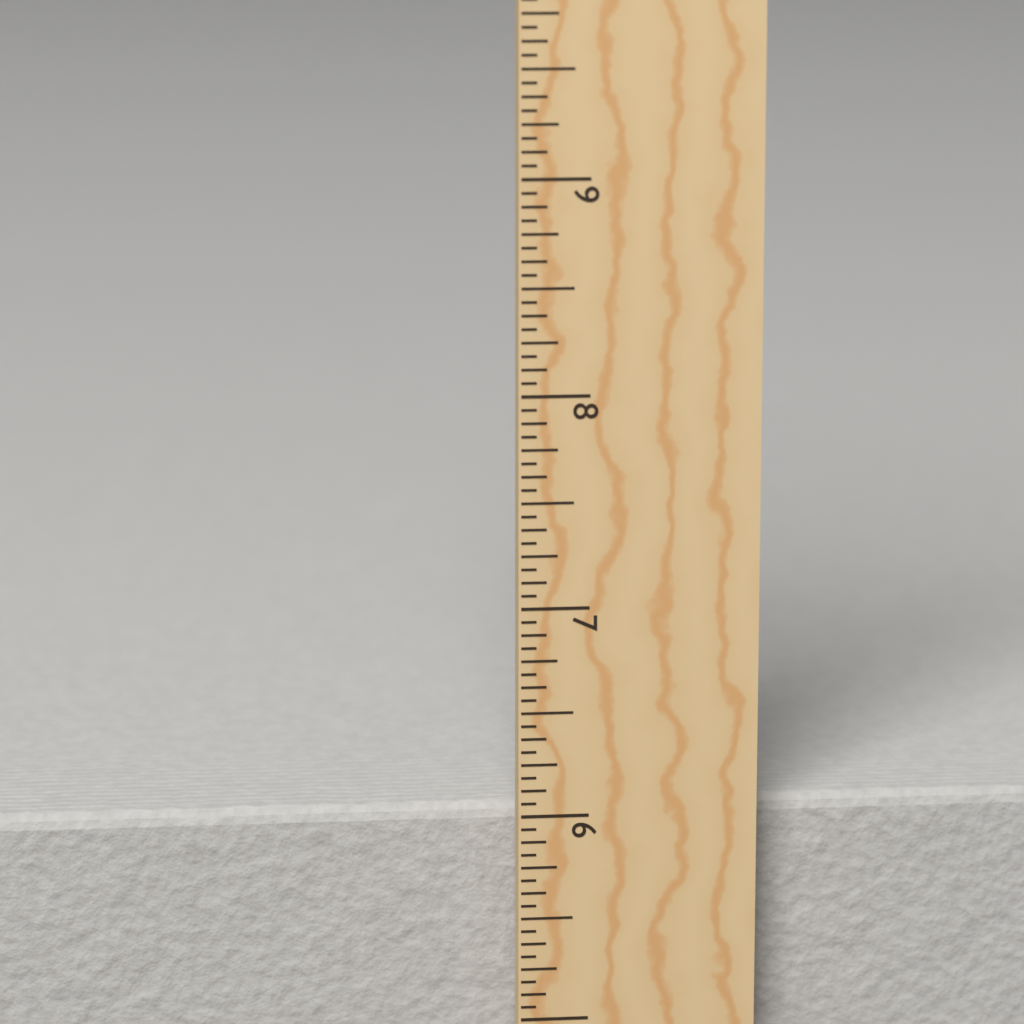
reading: 6.0000 in
